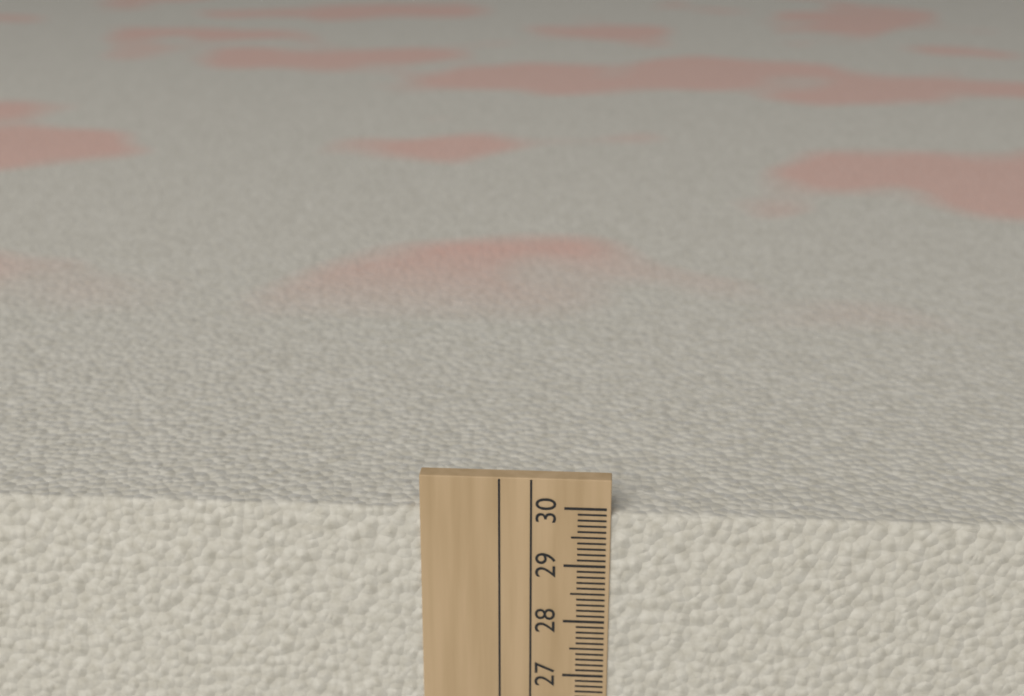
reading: 29.9 cm
